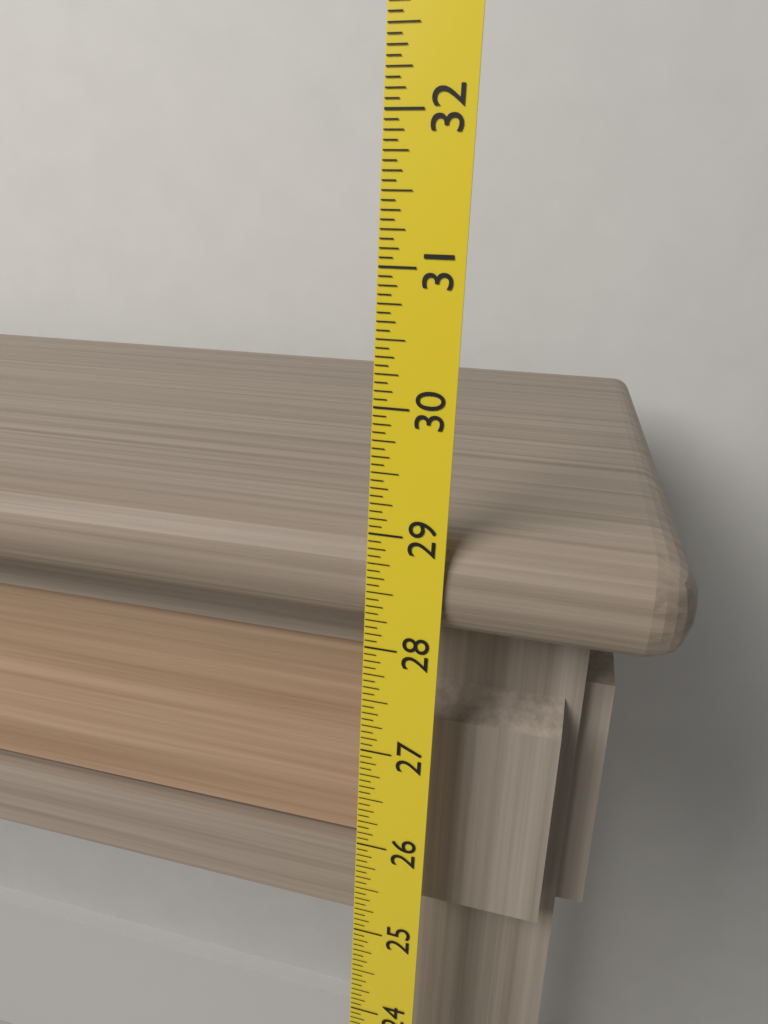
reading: 29.0000 (no unit)
